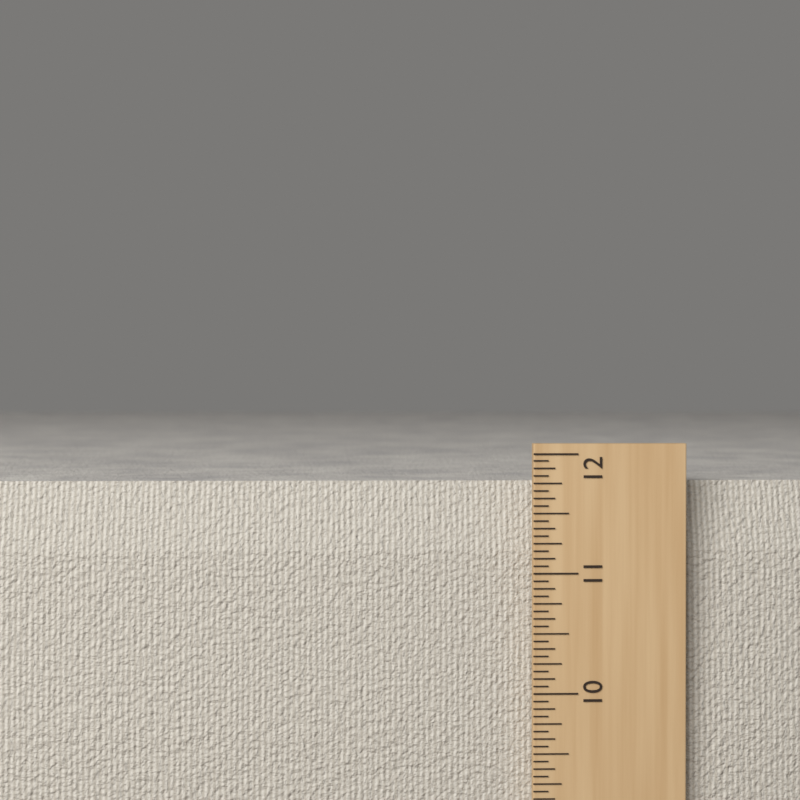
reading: 11.7500 in
